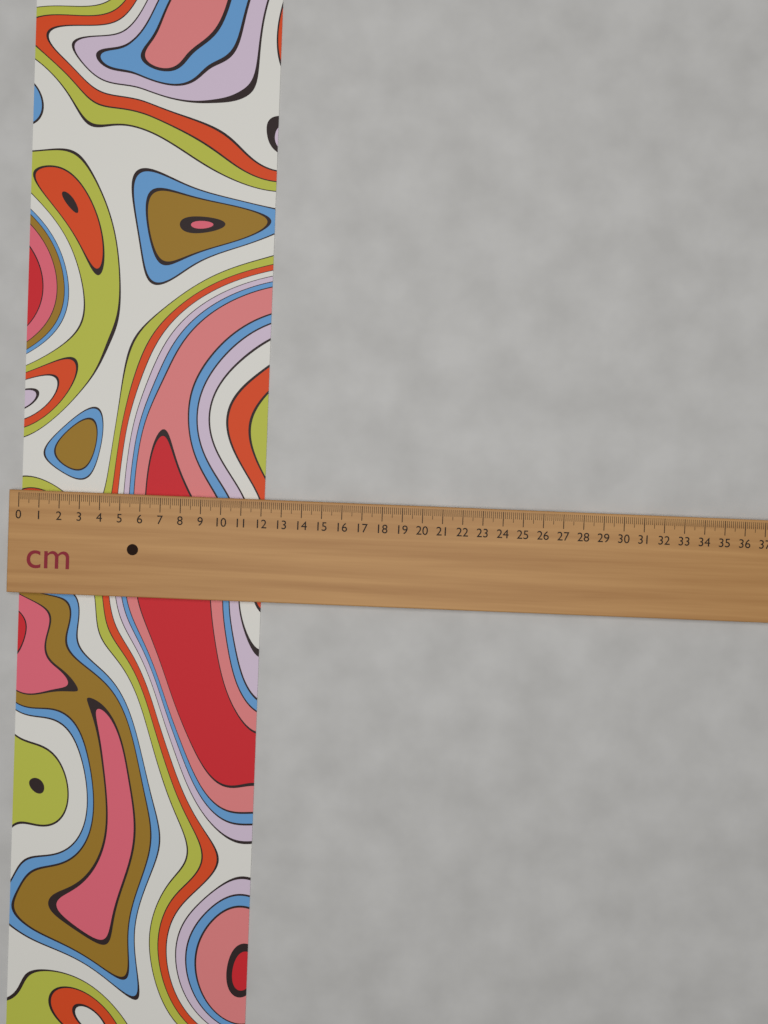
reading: 12.1 cm
